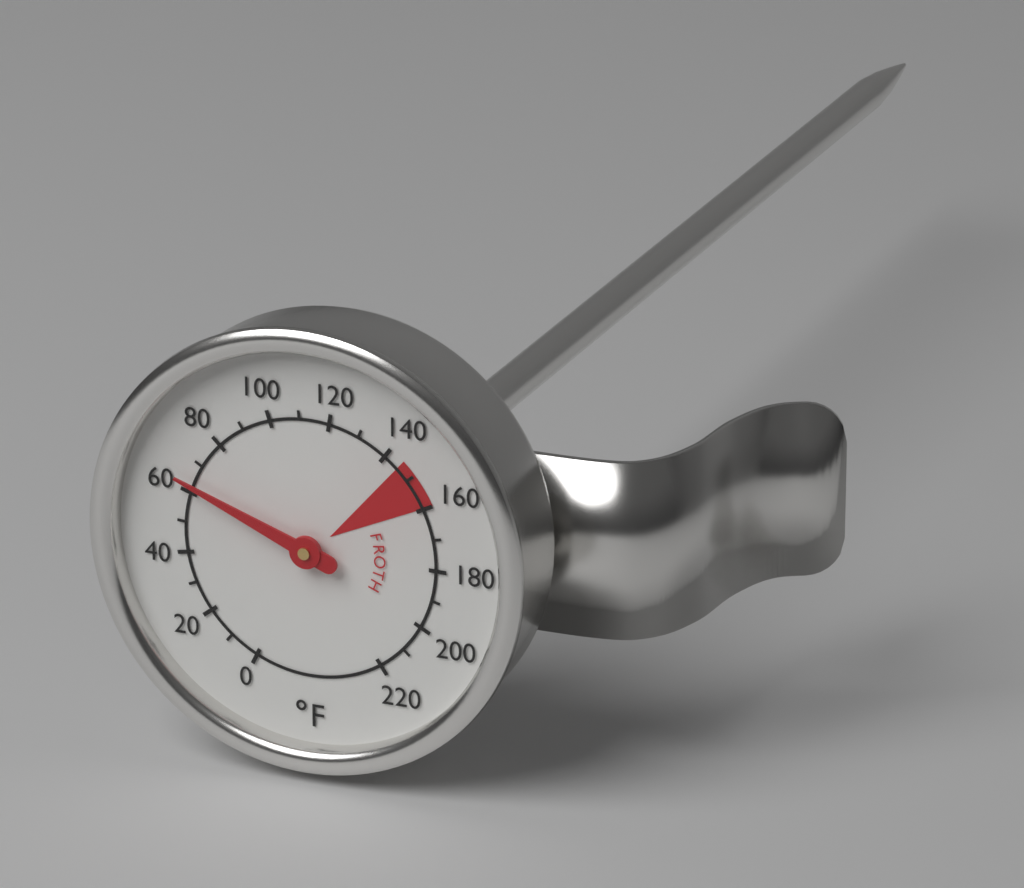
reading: 63 °F
